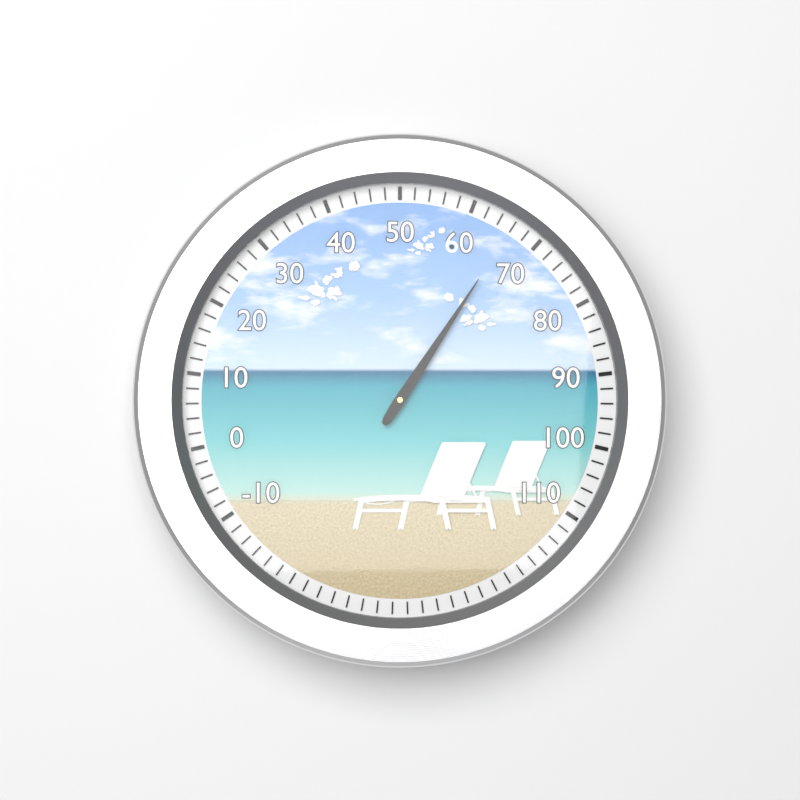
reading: 66 (no unit)
